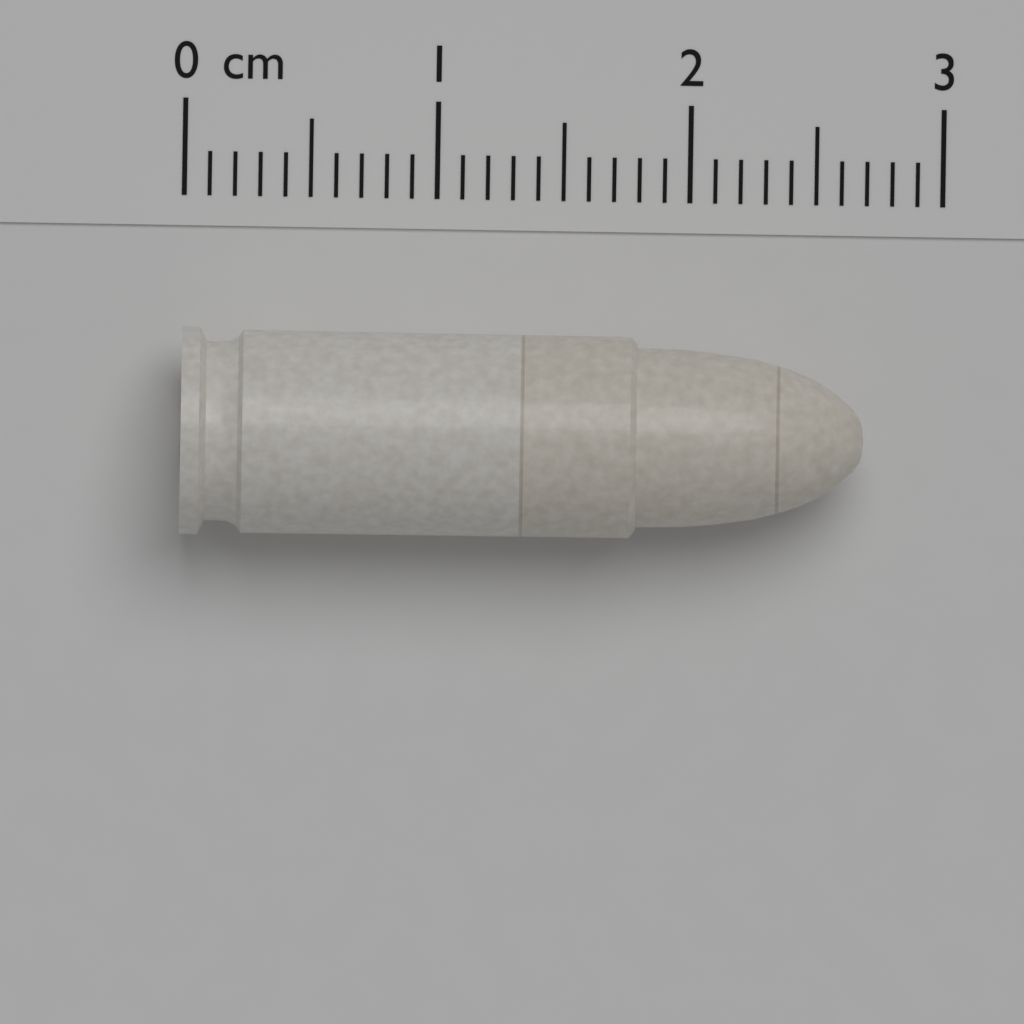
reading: 2.7 cm
